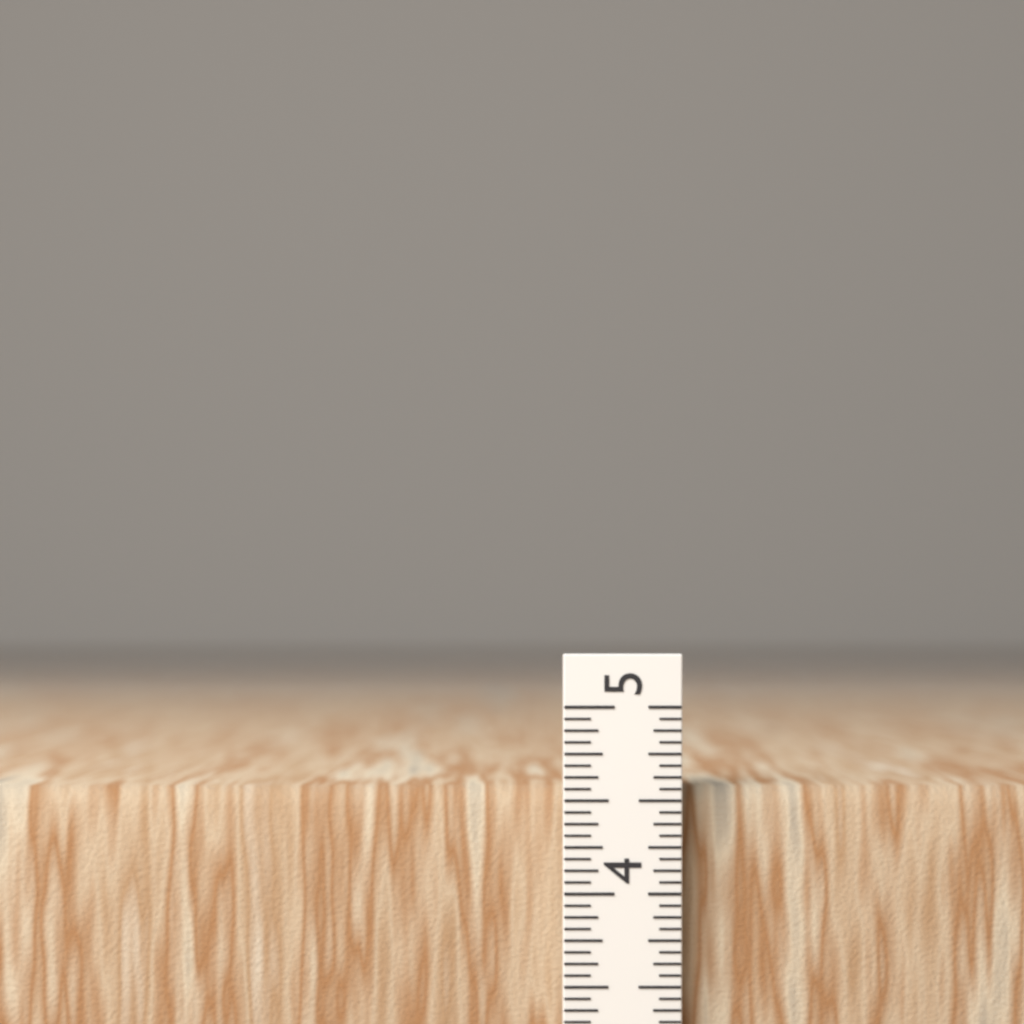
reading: 4.5625 in
